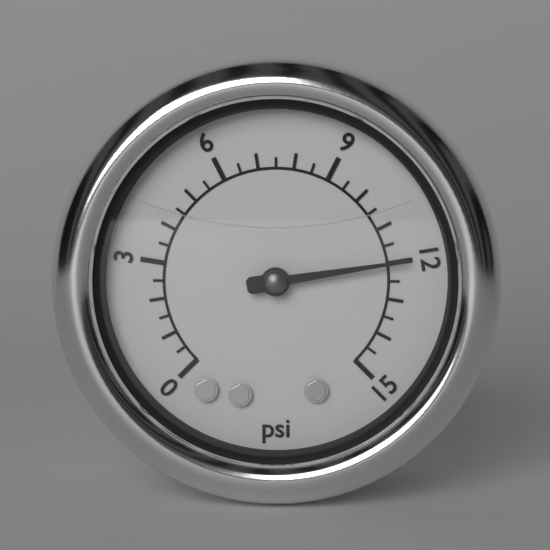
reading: 12.0 psi
